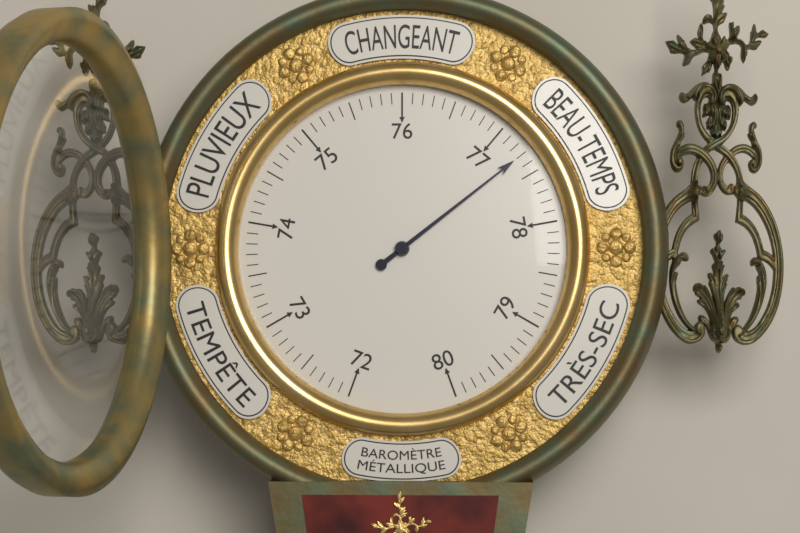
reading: 77.3 (no unit)
